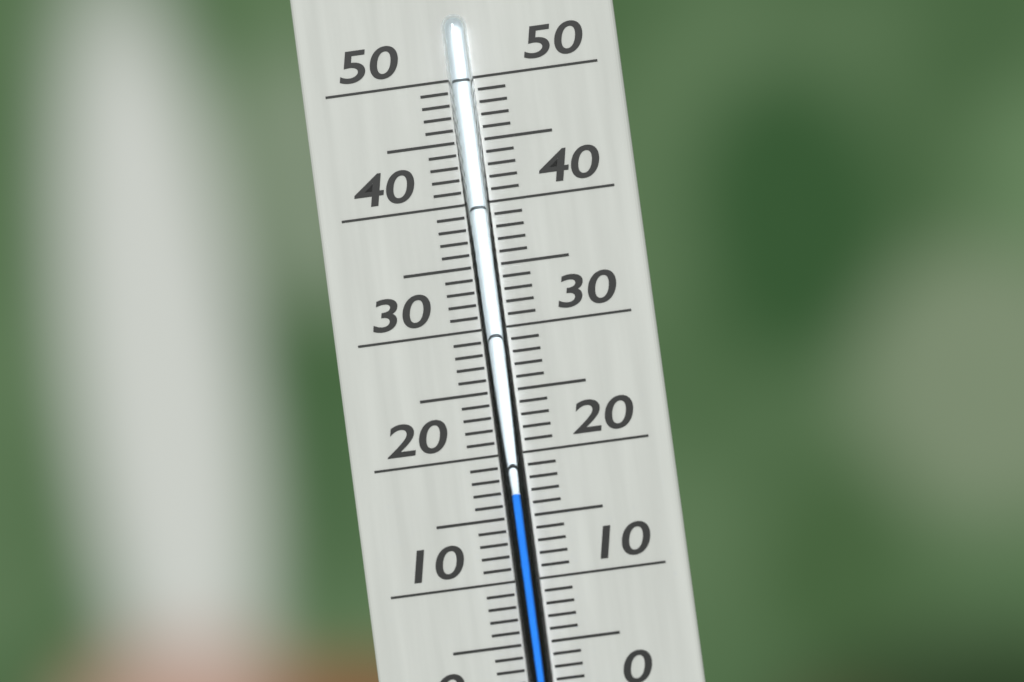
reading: 17 °C
